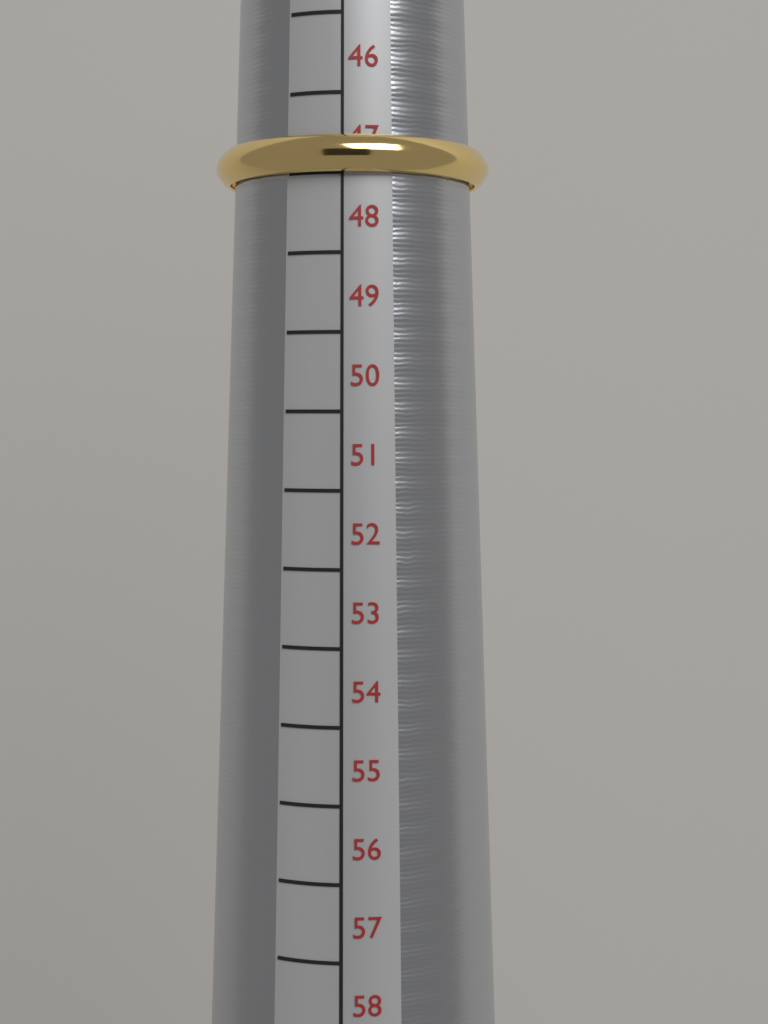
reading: 47 mm
